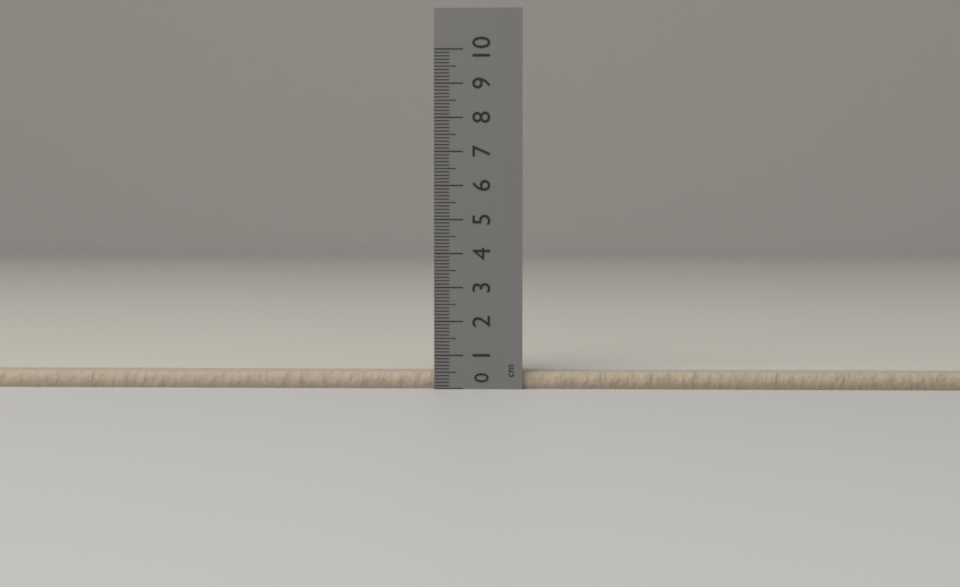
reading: 0.5 cm
